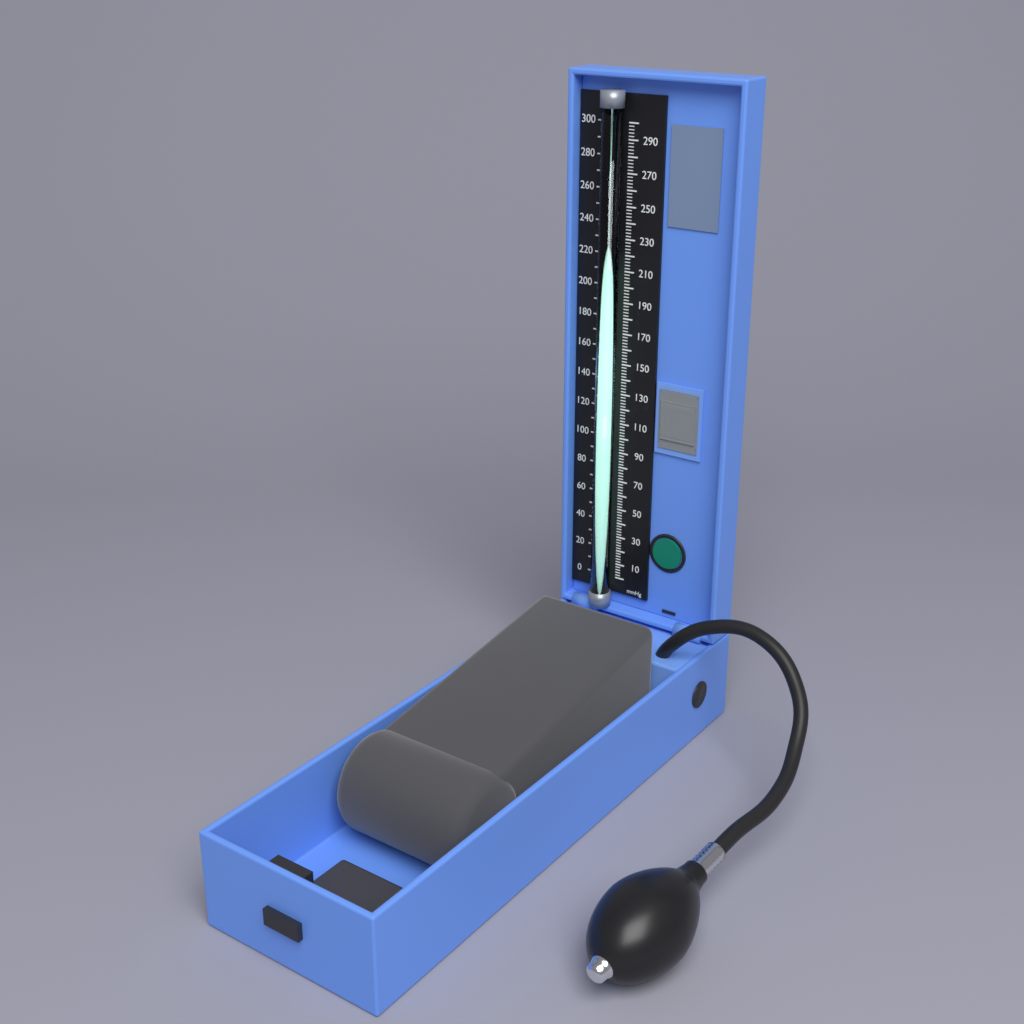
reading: 212 mmHg
